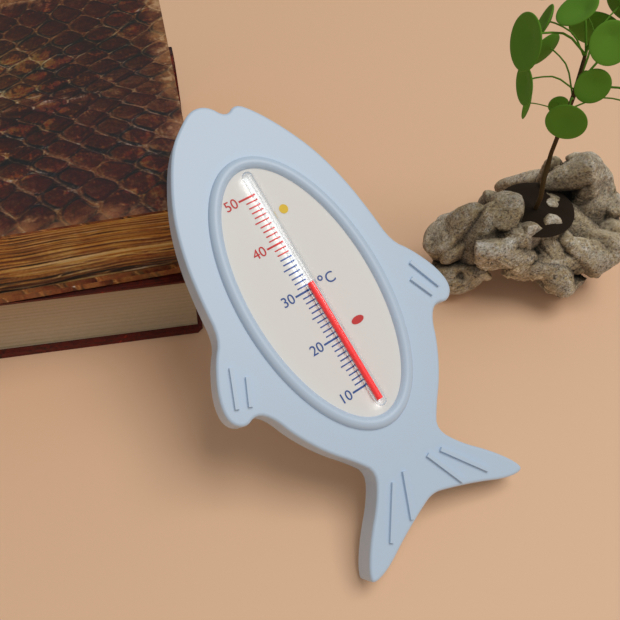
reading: 31 °C
